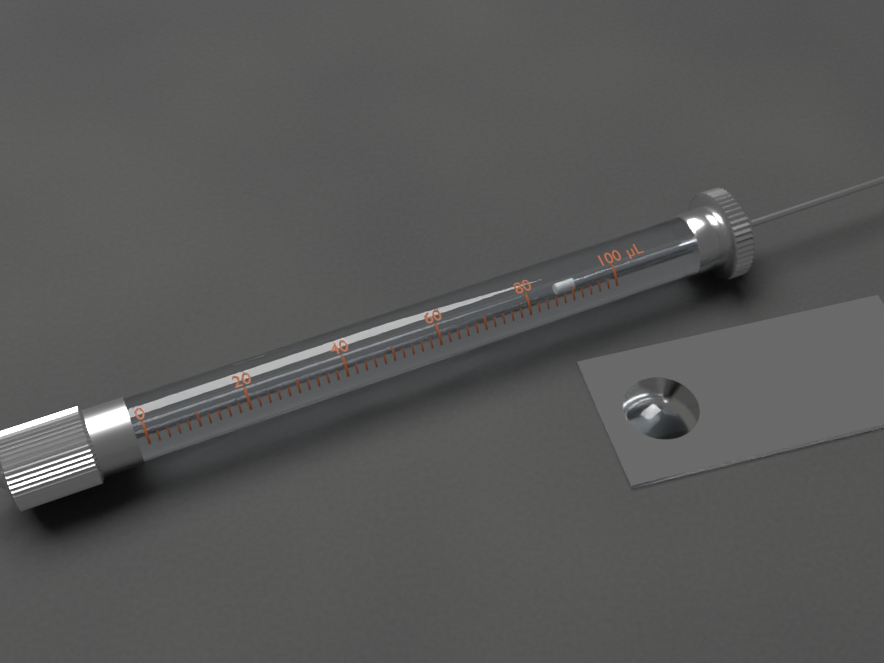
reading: 88 µL
